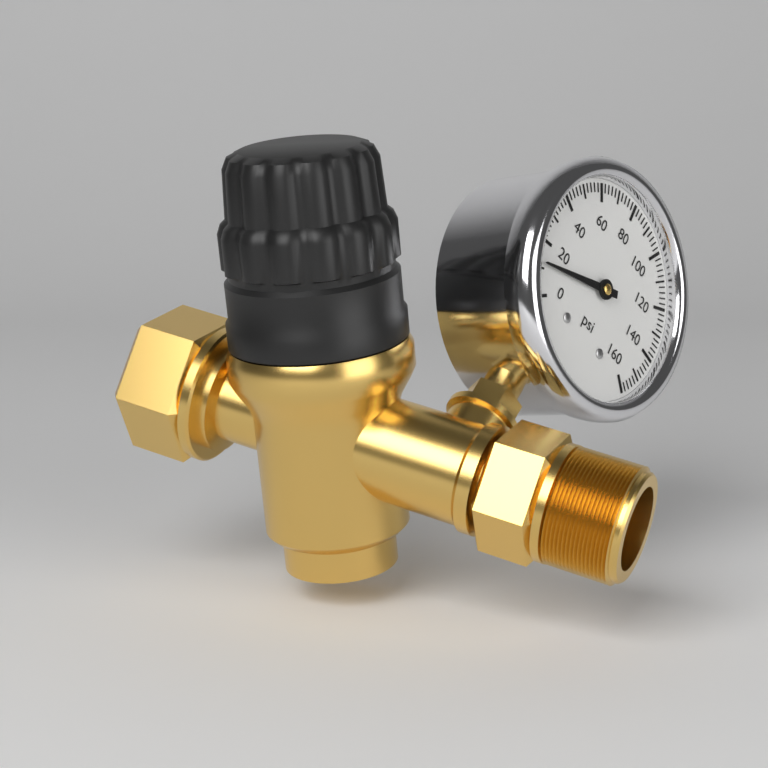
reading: 12 psi
